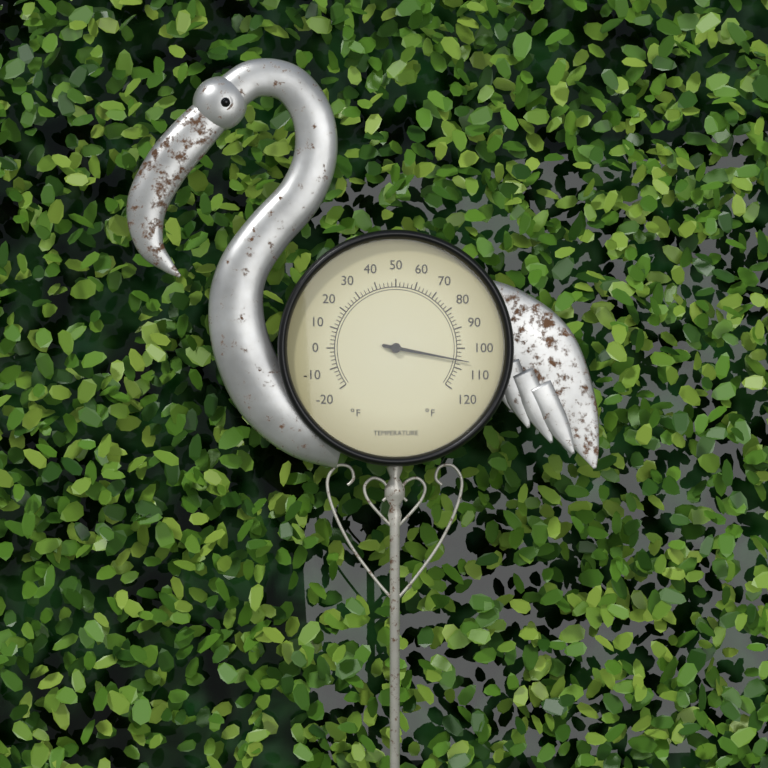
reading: 106 °F
